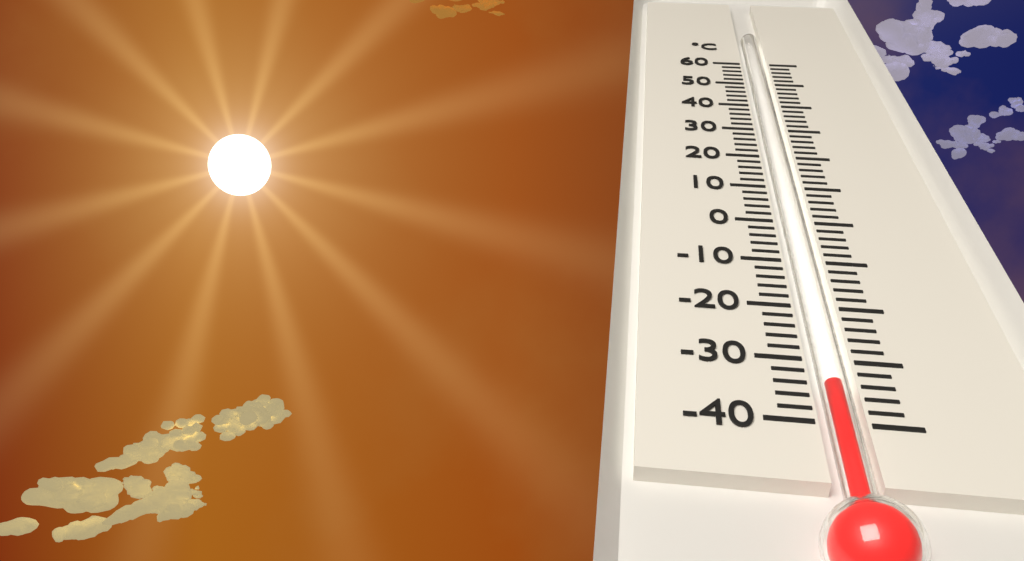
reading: -34 °C
